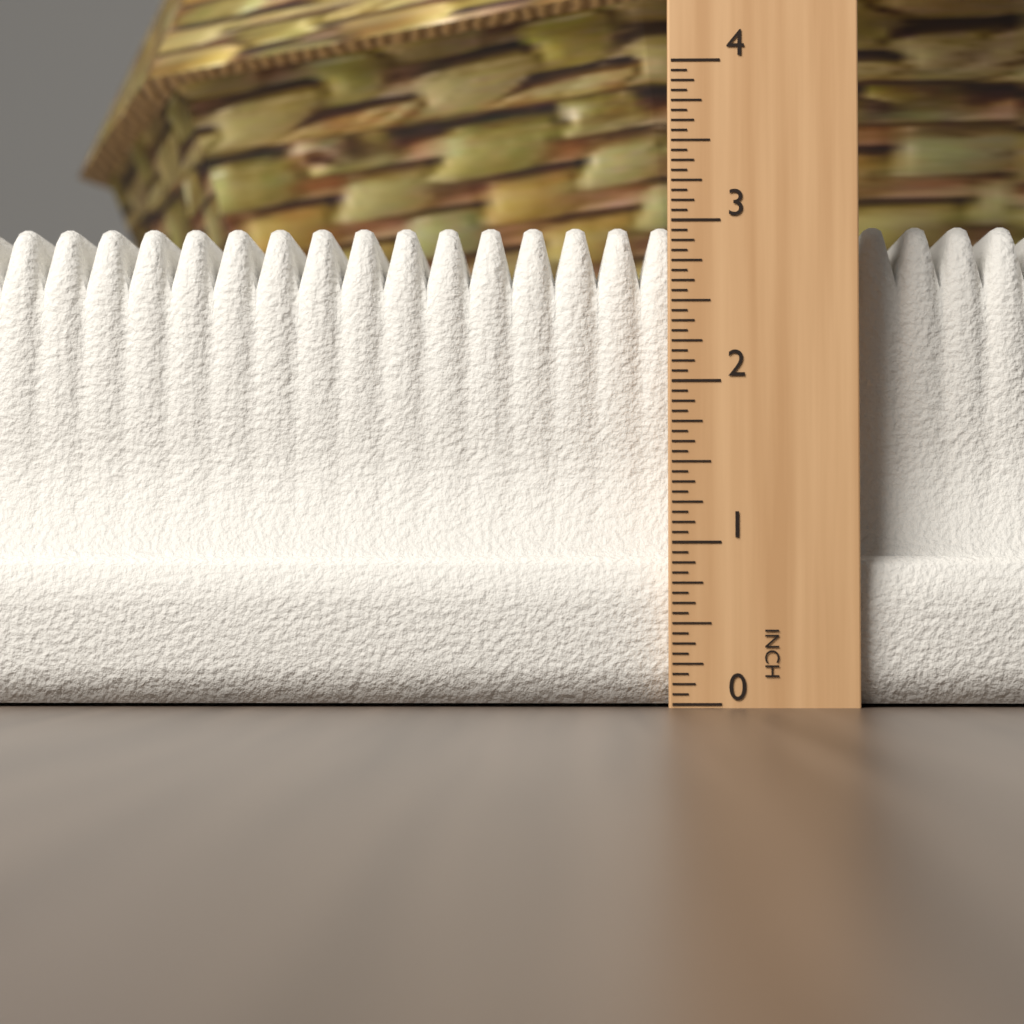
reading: 3.0625 in
